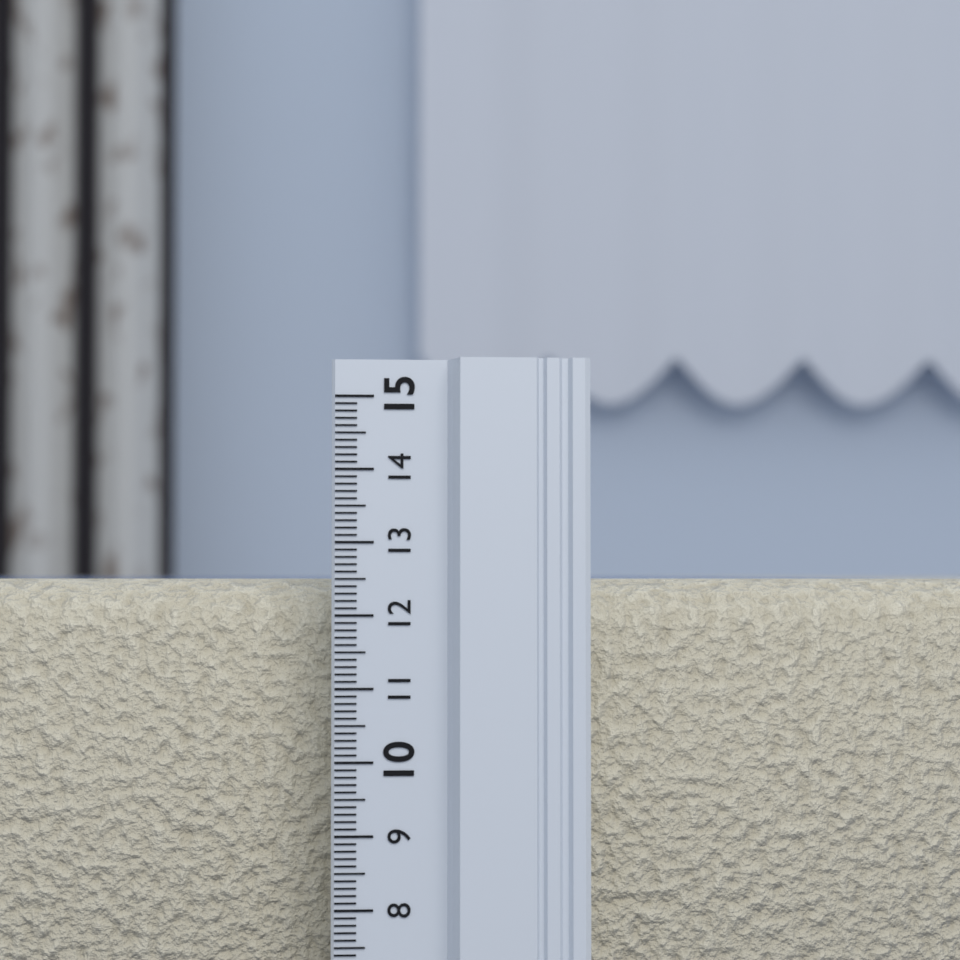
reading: 12.5 (no unit)
